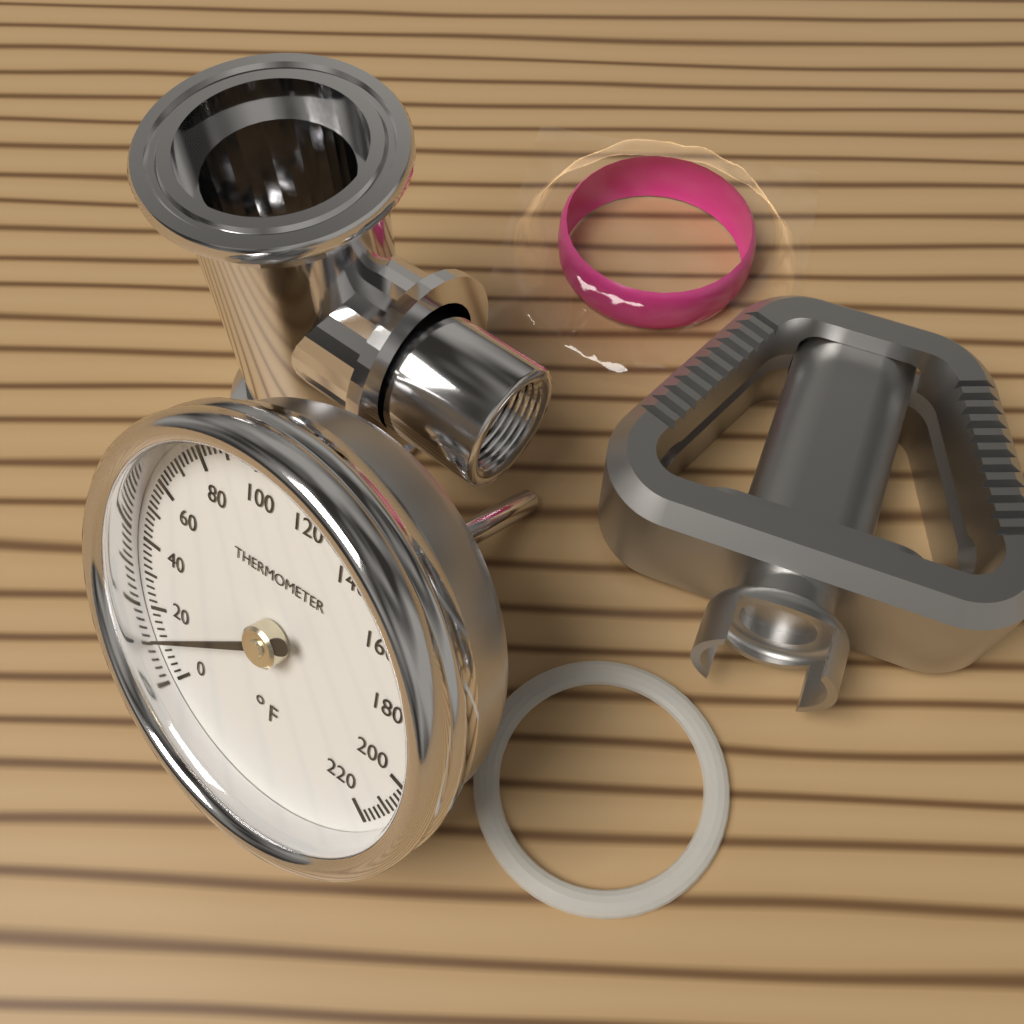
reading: 12 °F
